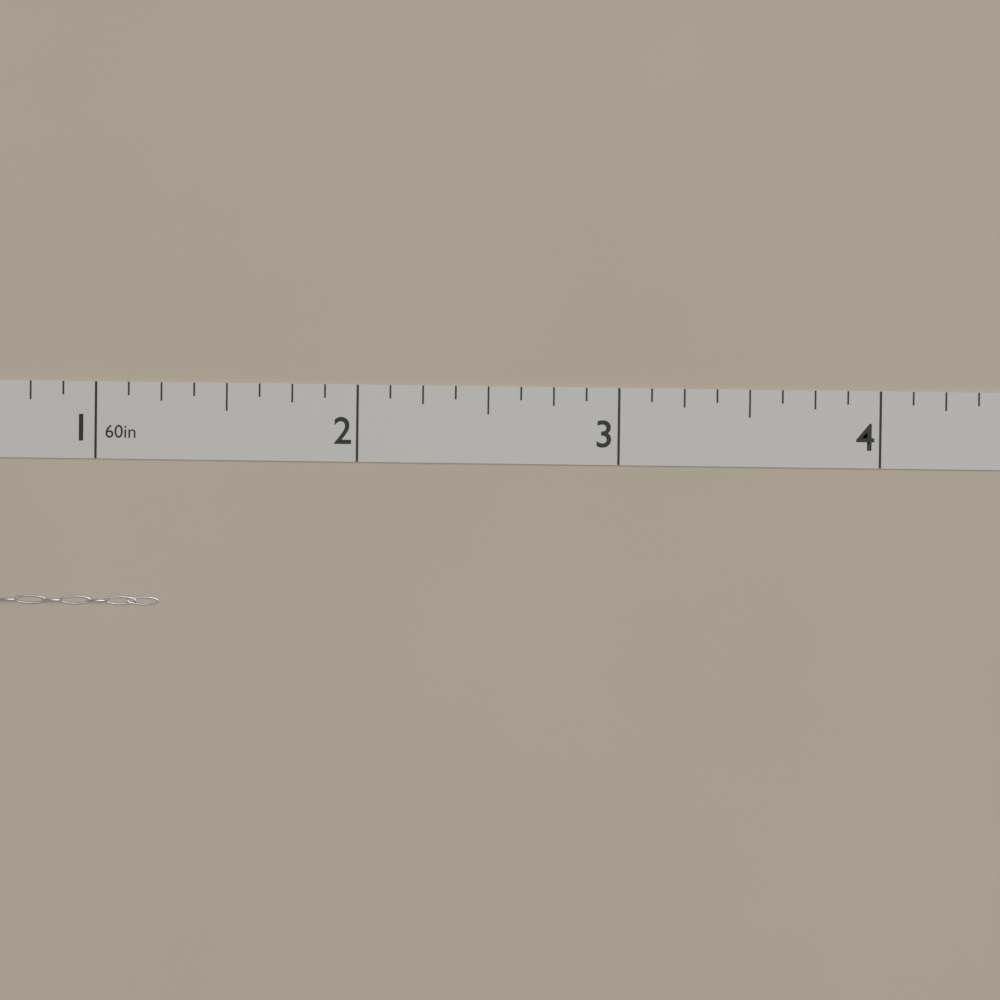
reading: 1.250 in
